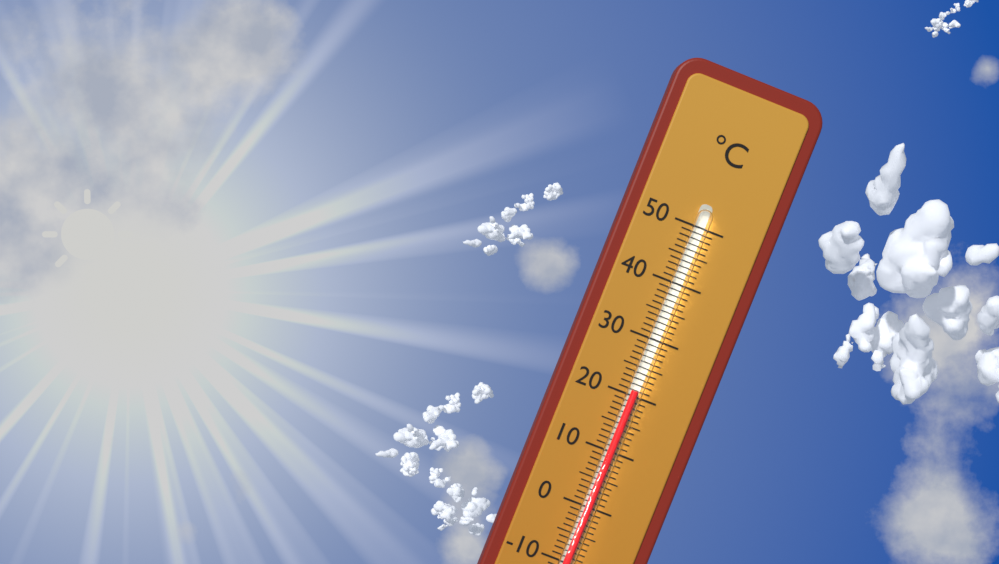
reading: 21 °C
